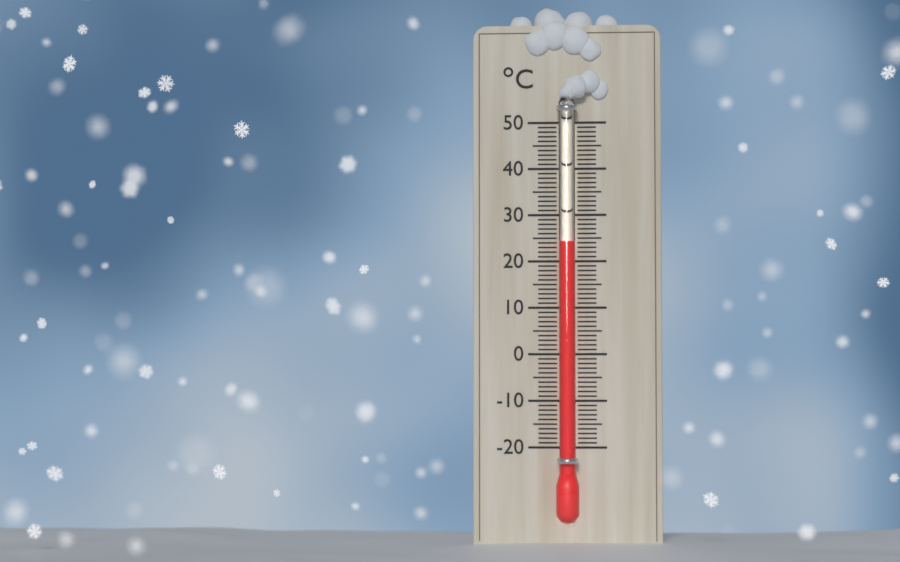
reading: 24 °C
